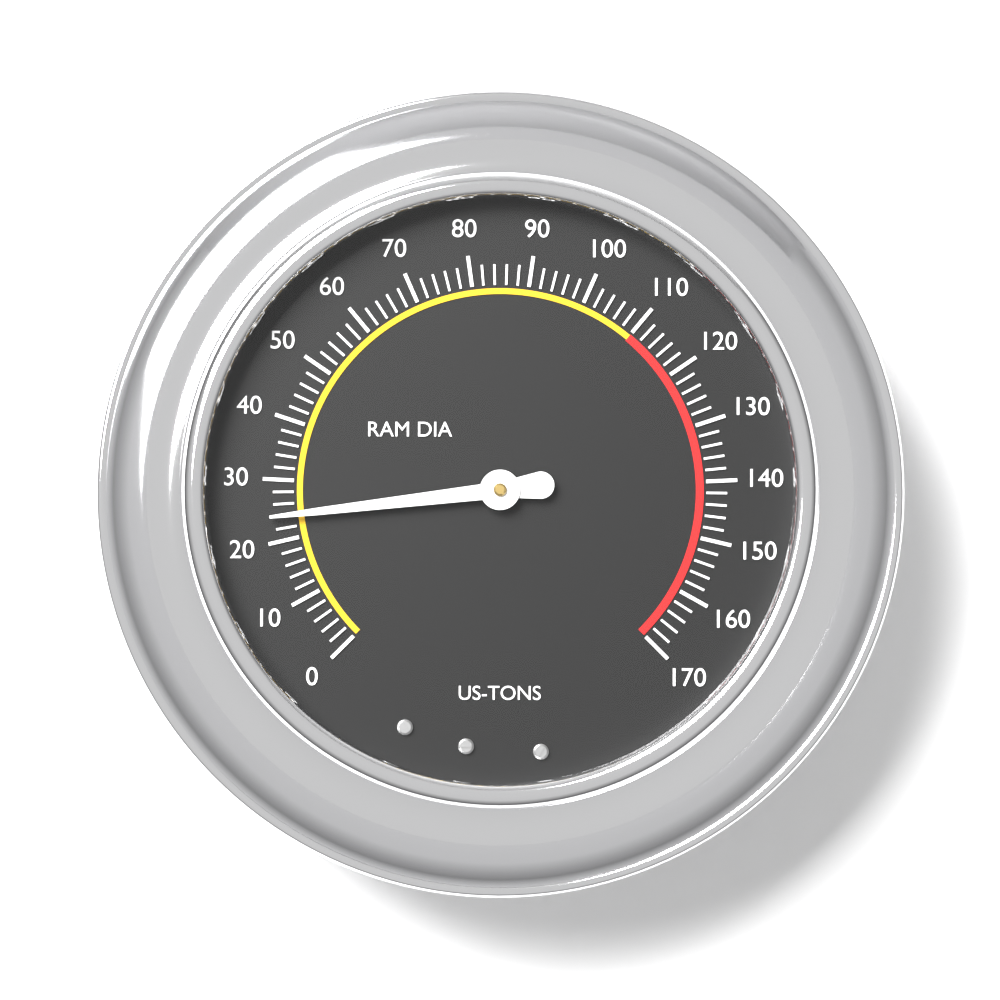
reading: 24 US-TONS
